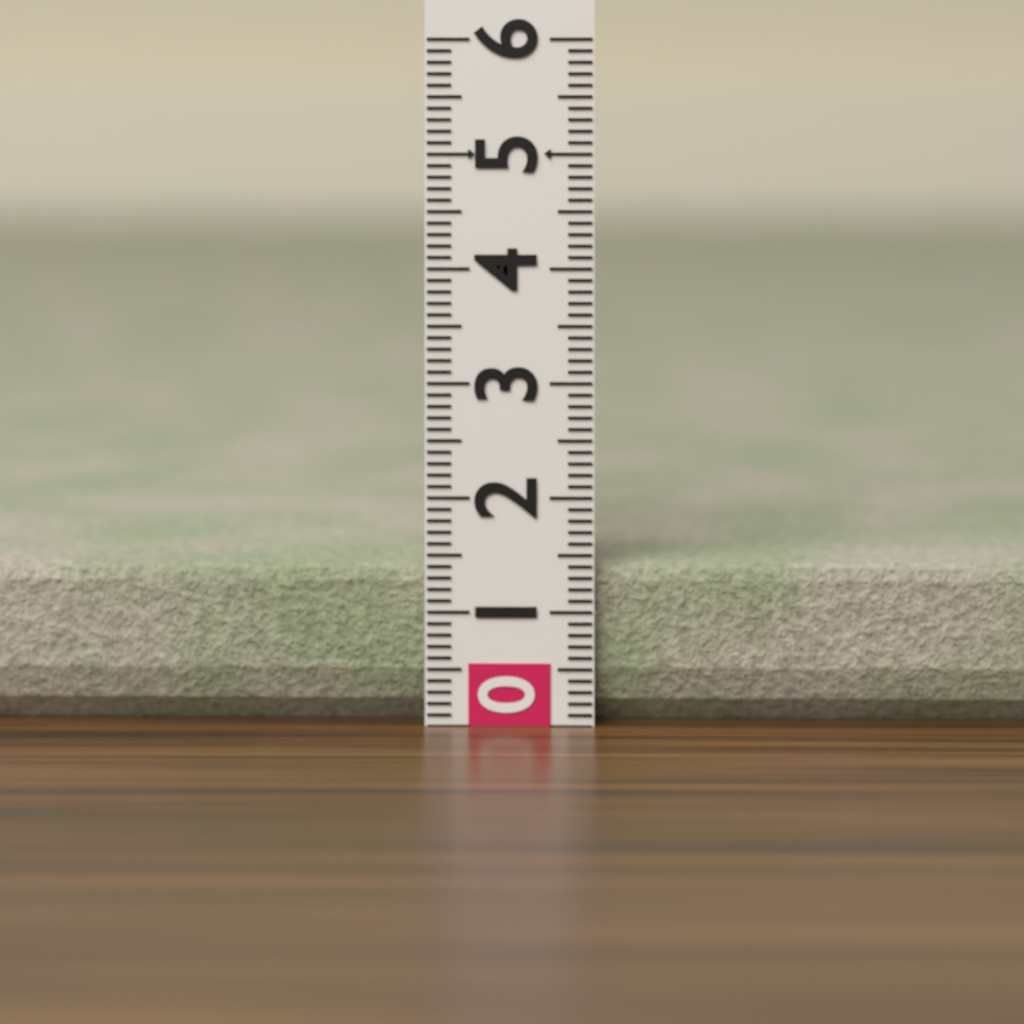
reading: 1.4 (no unit)
